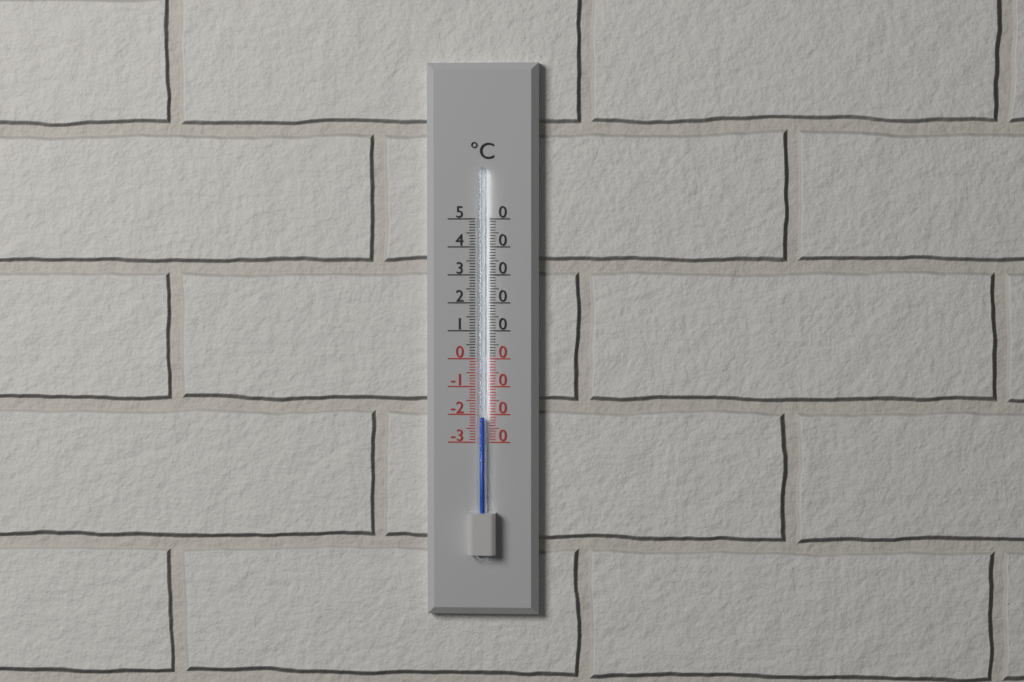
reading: -21 °C
